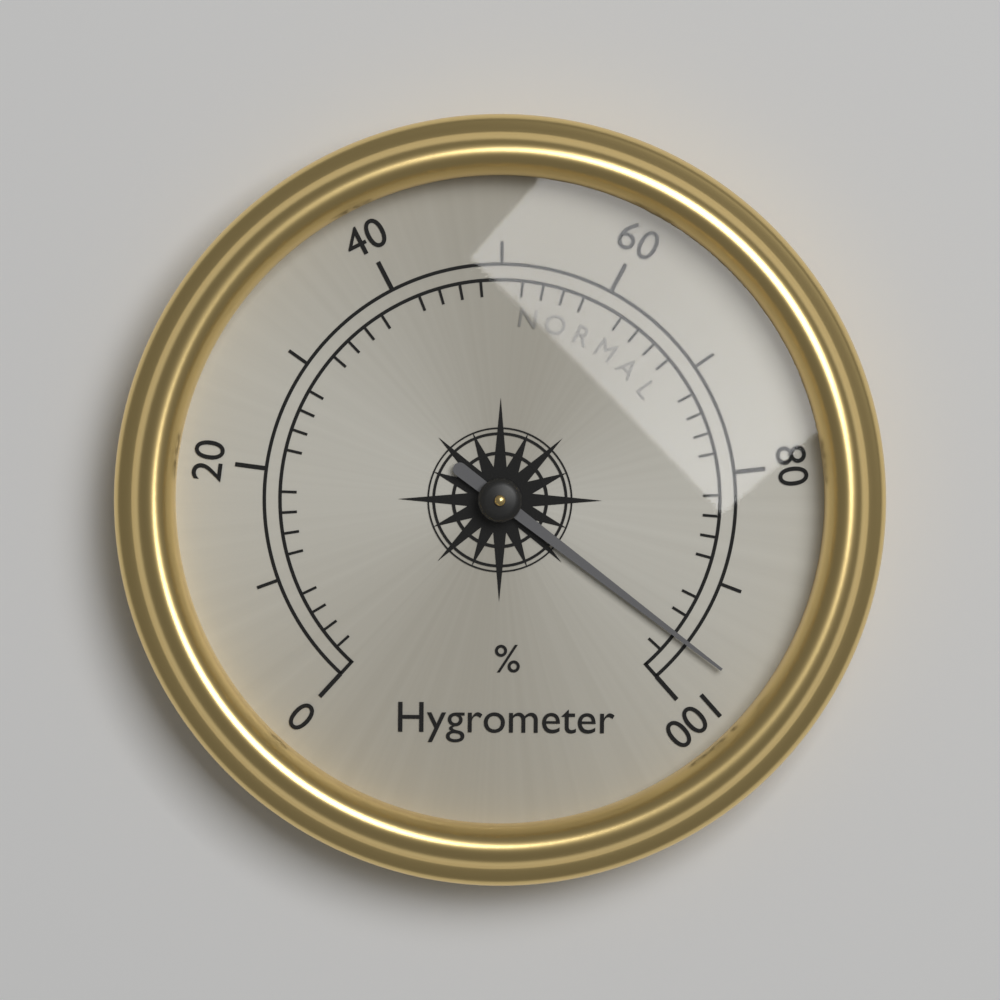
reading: 96 %
